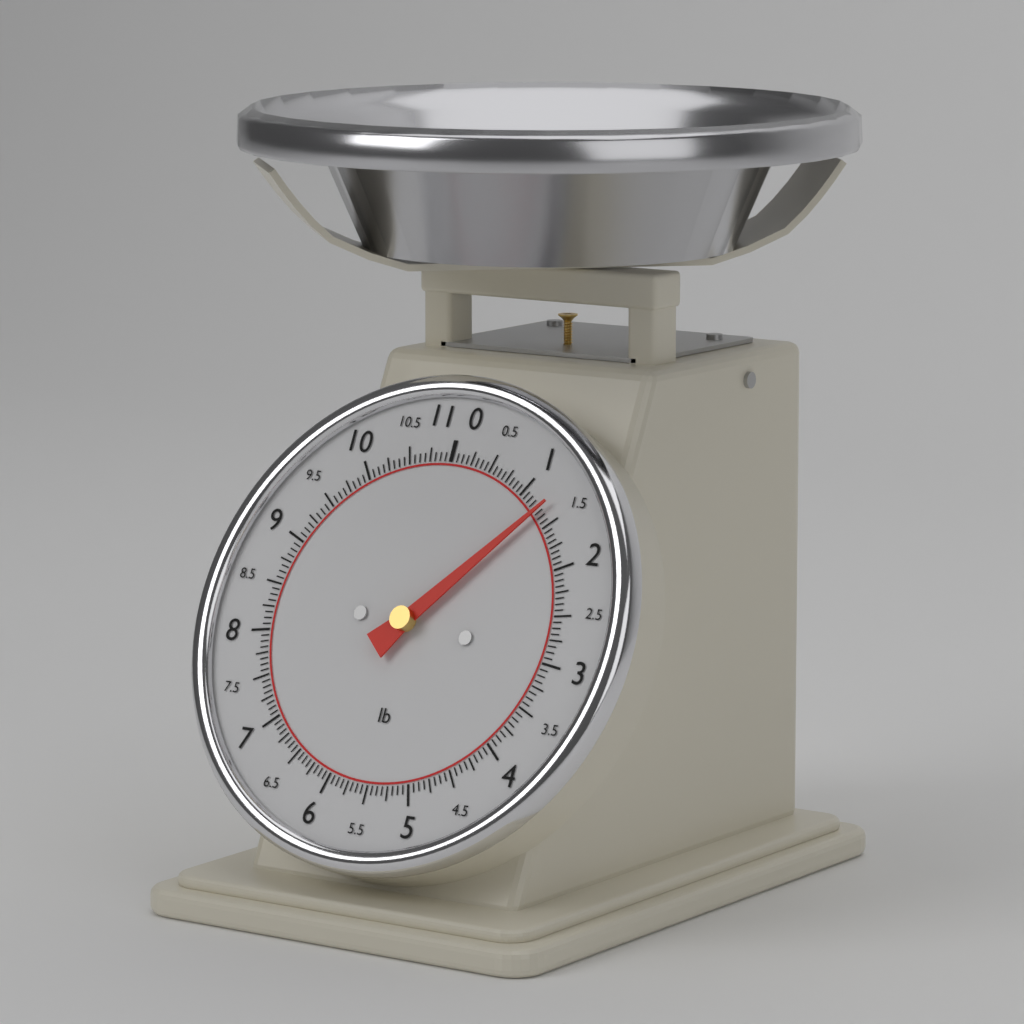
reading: 1.3125 lb
